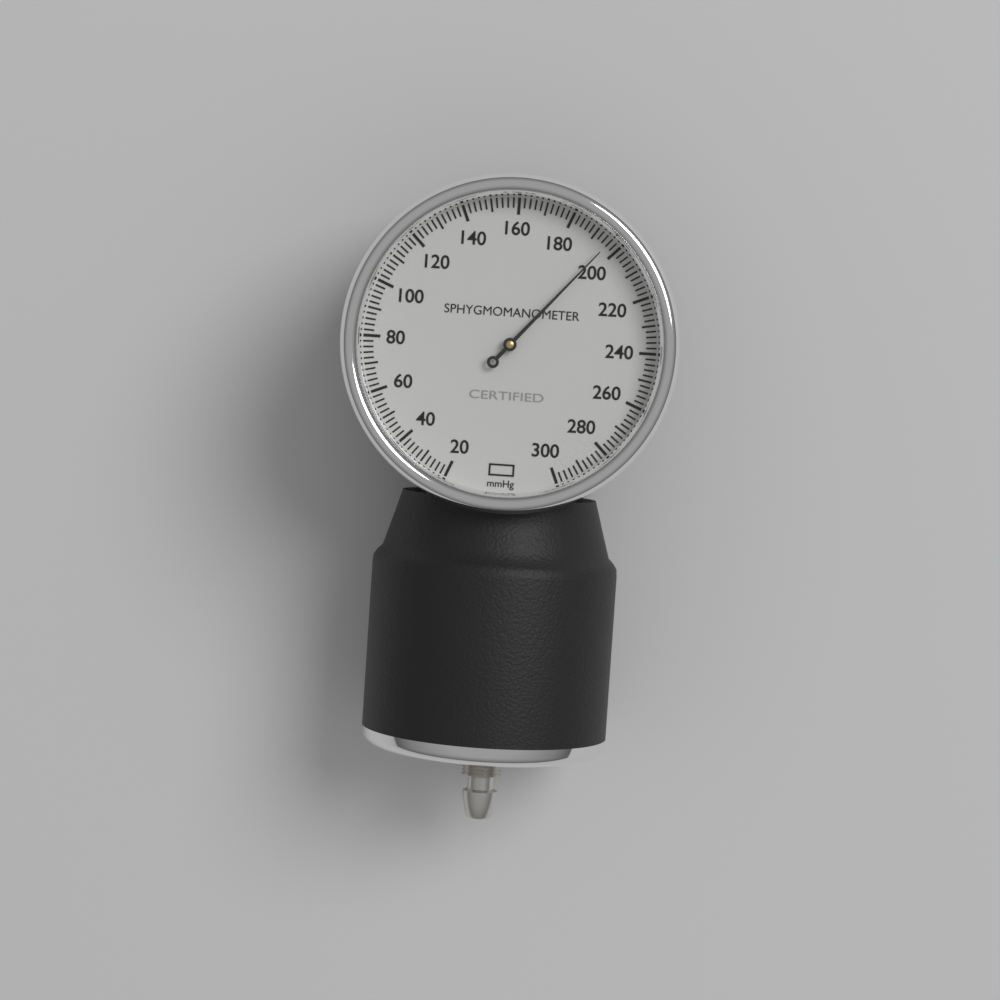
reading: 196 mmHg
